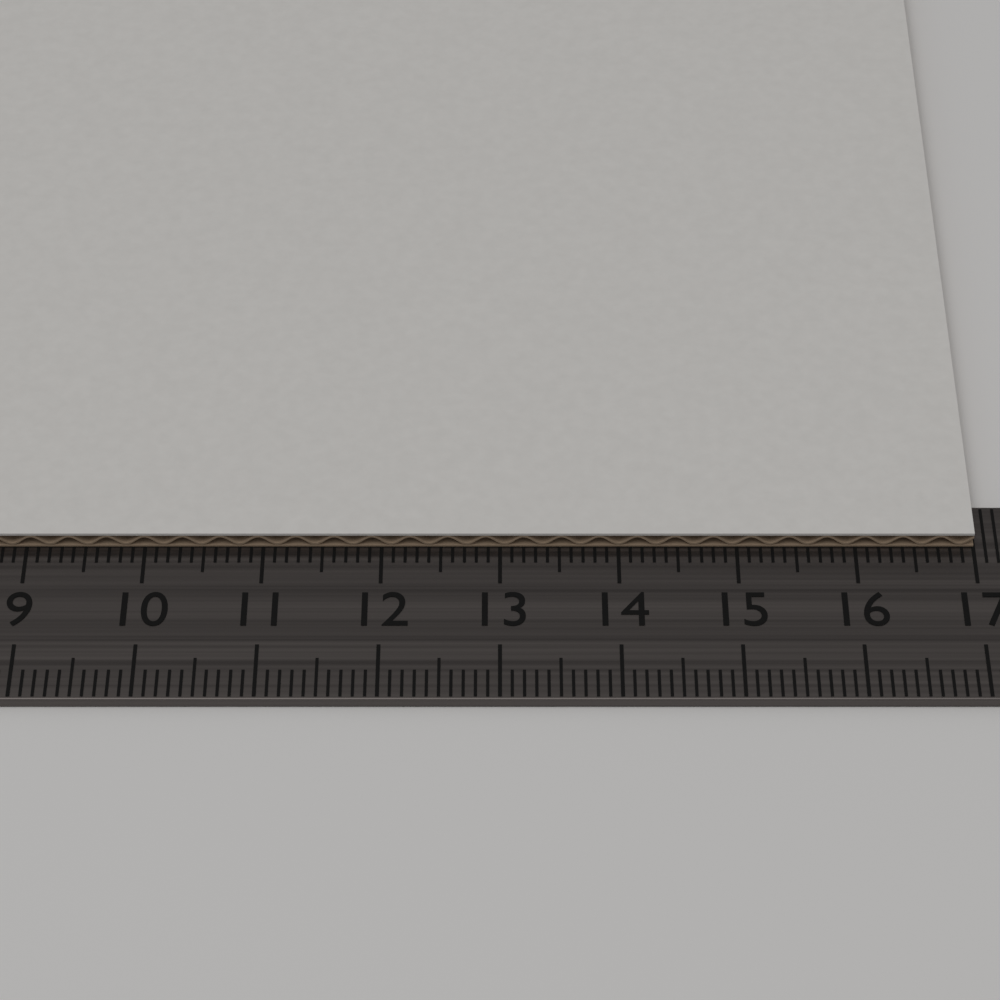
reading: 17.0 cm
